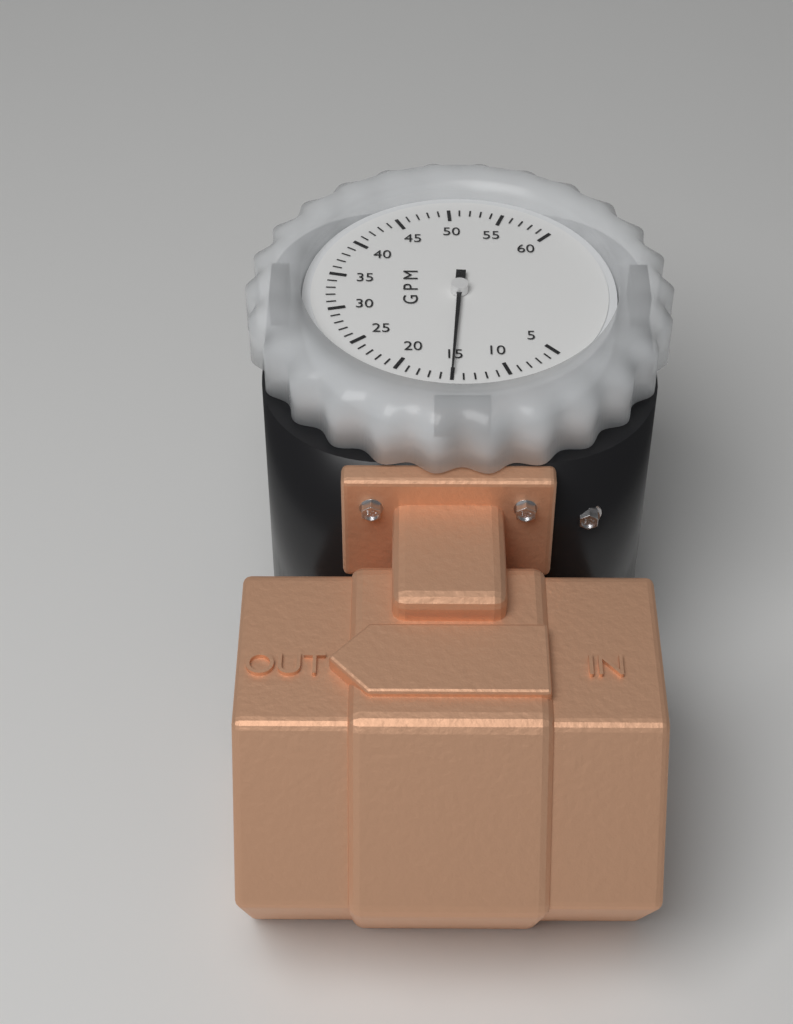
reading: 15 GPM
